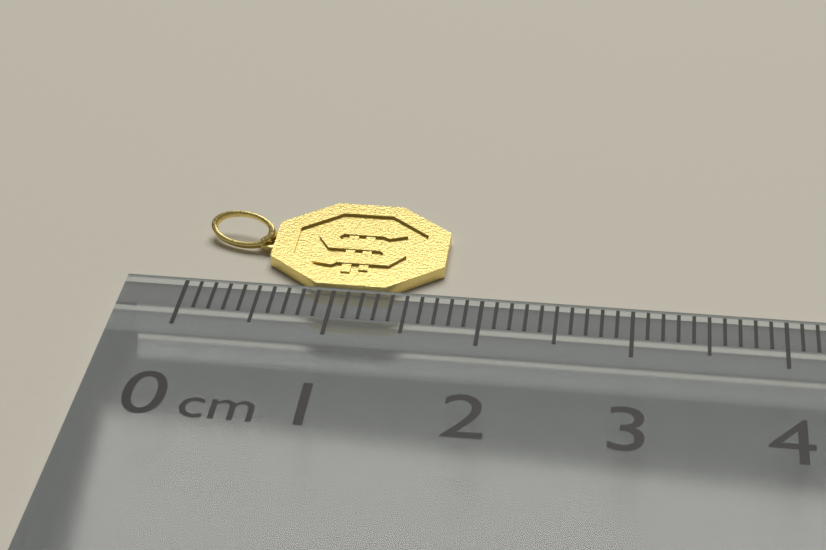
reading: 1.7 cm
